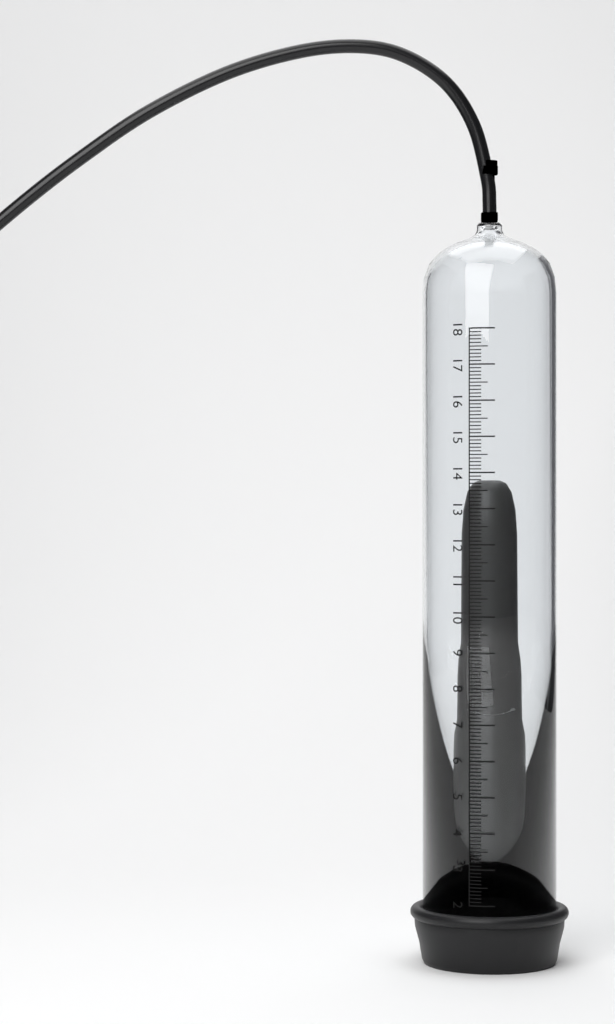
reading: 13.8 (no unit)
